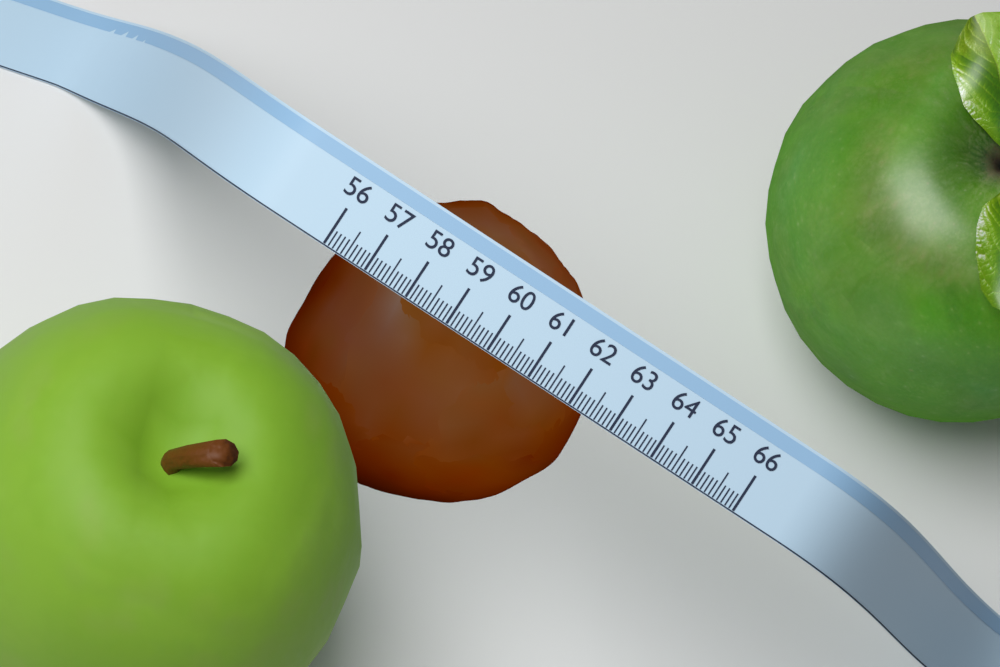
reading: 62.3 (no unit)
